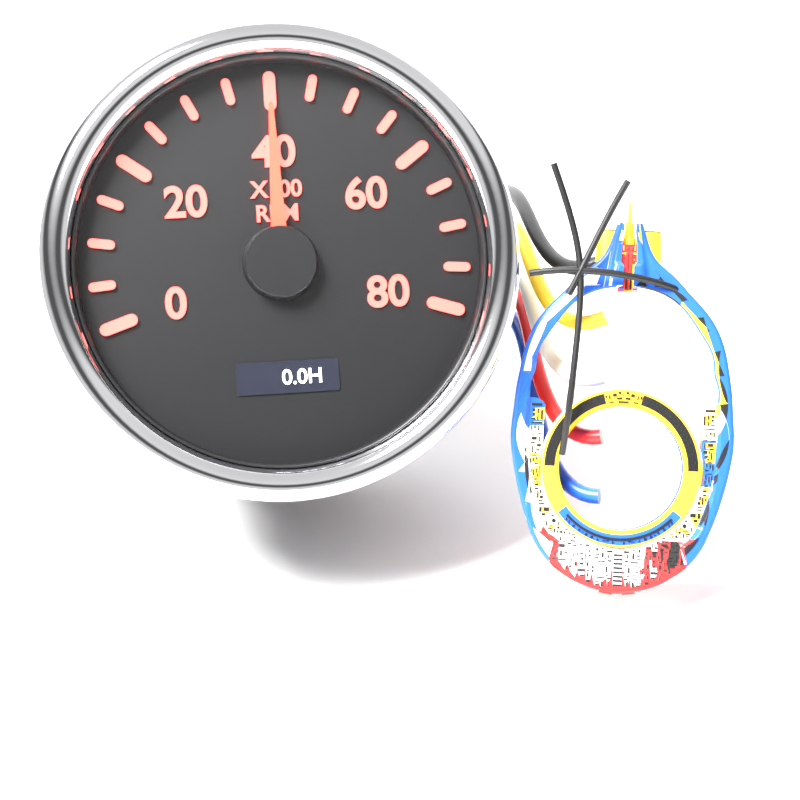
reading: 4000 RPM
